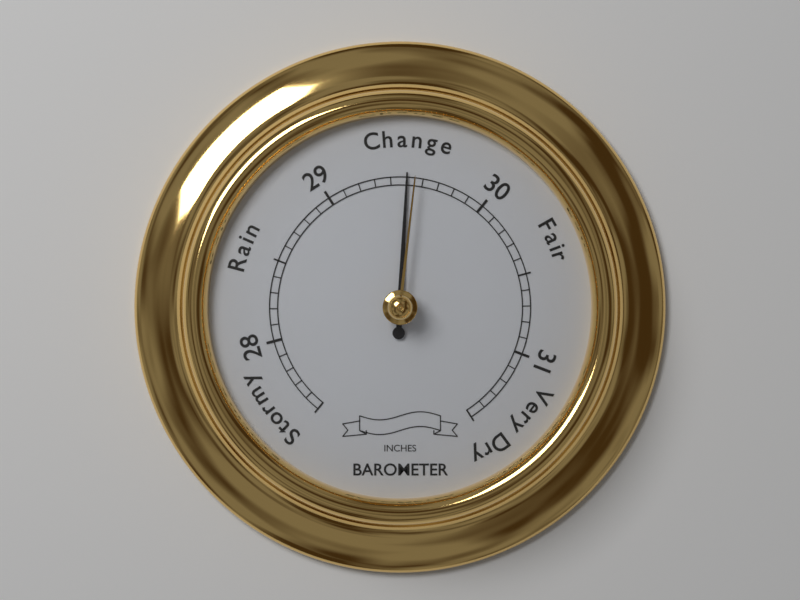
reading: 29.5 inHg
